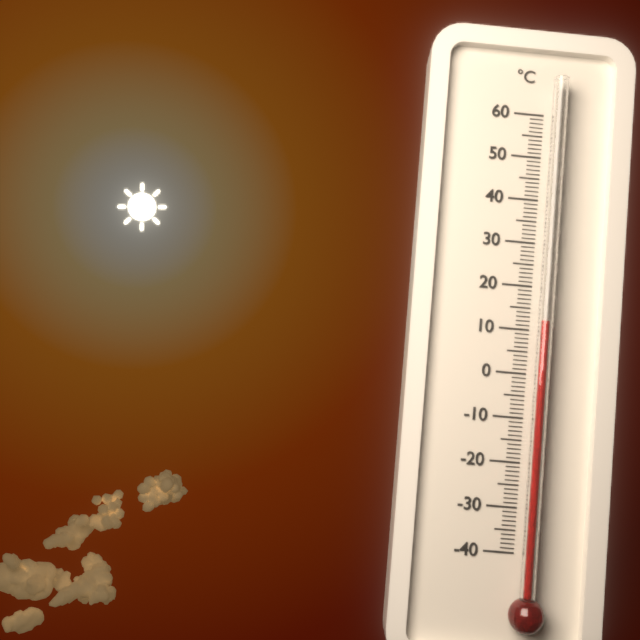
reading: 12 °C
